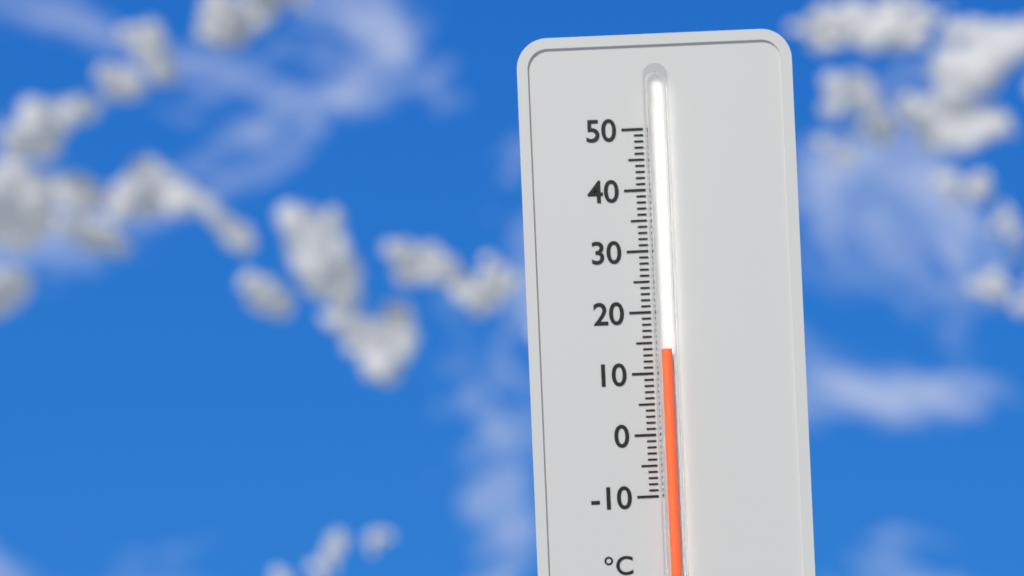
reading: 14 °C
